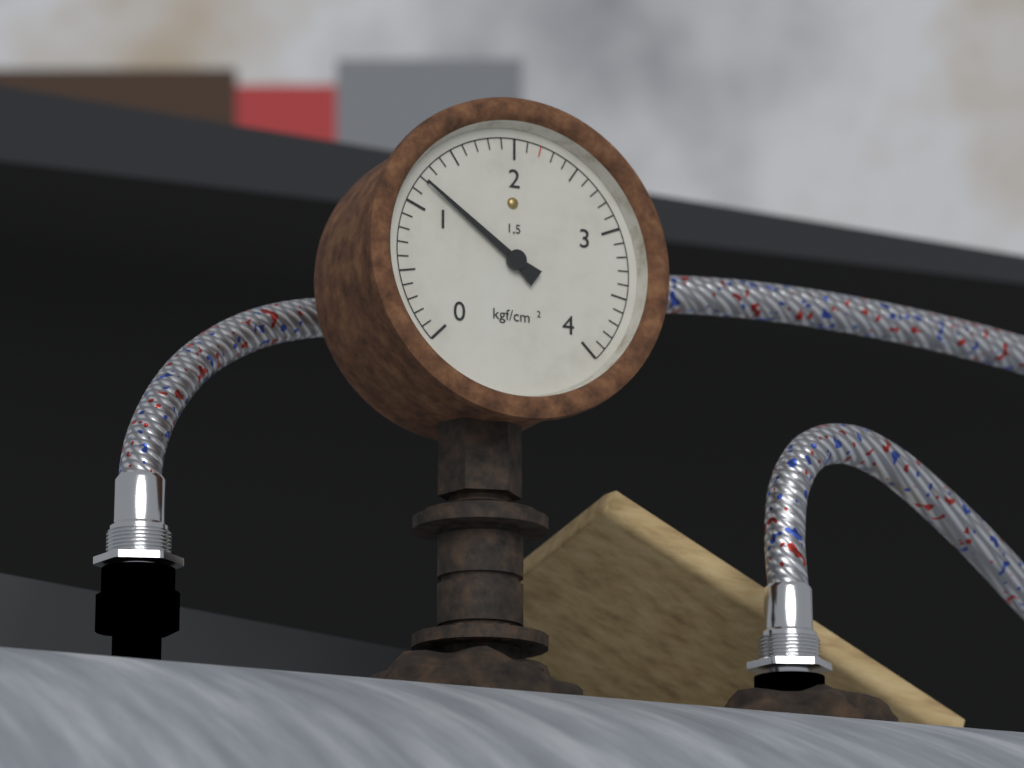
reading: 1.2 kgf/cm²
